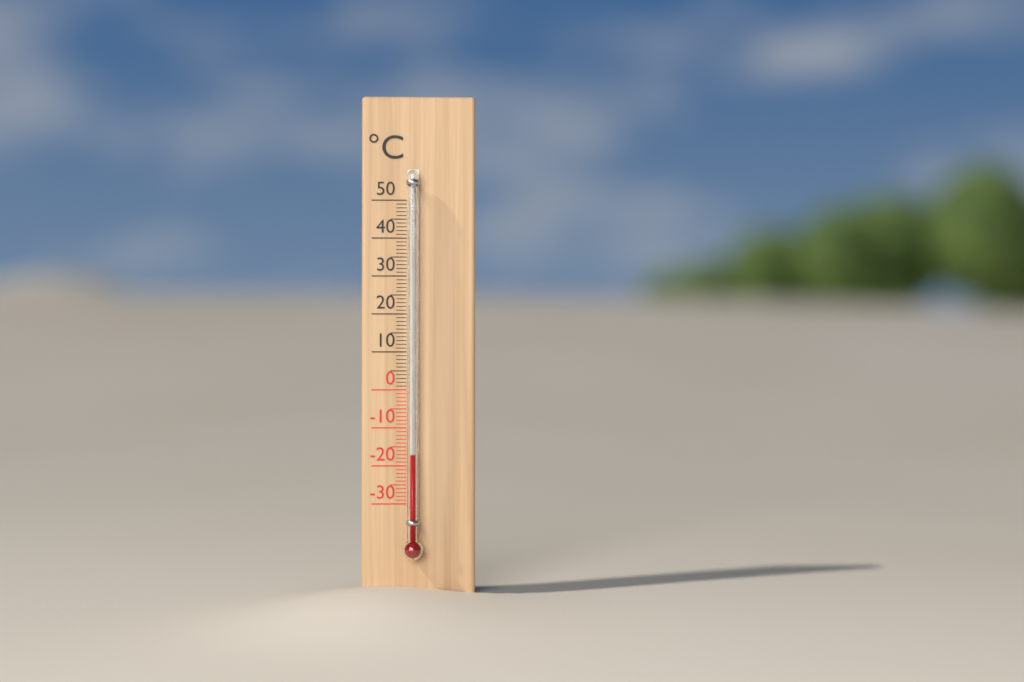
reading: -17 °C
